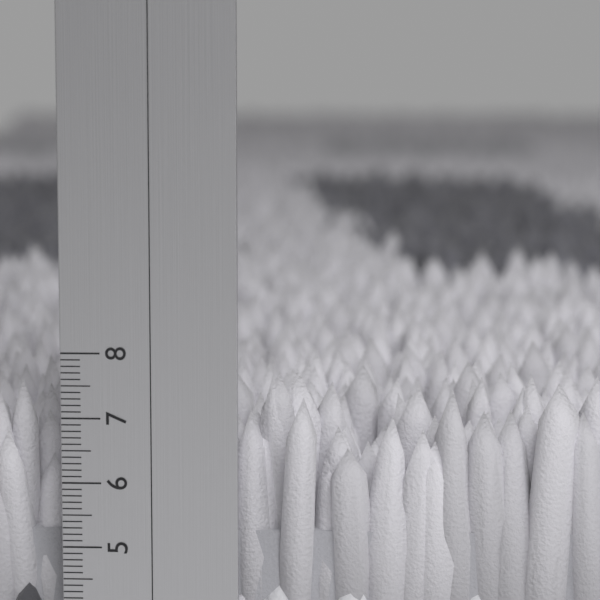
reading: 7.6 cm
